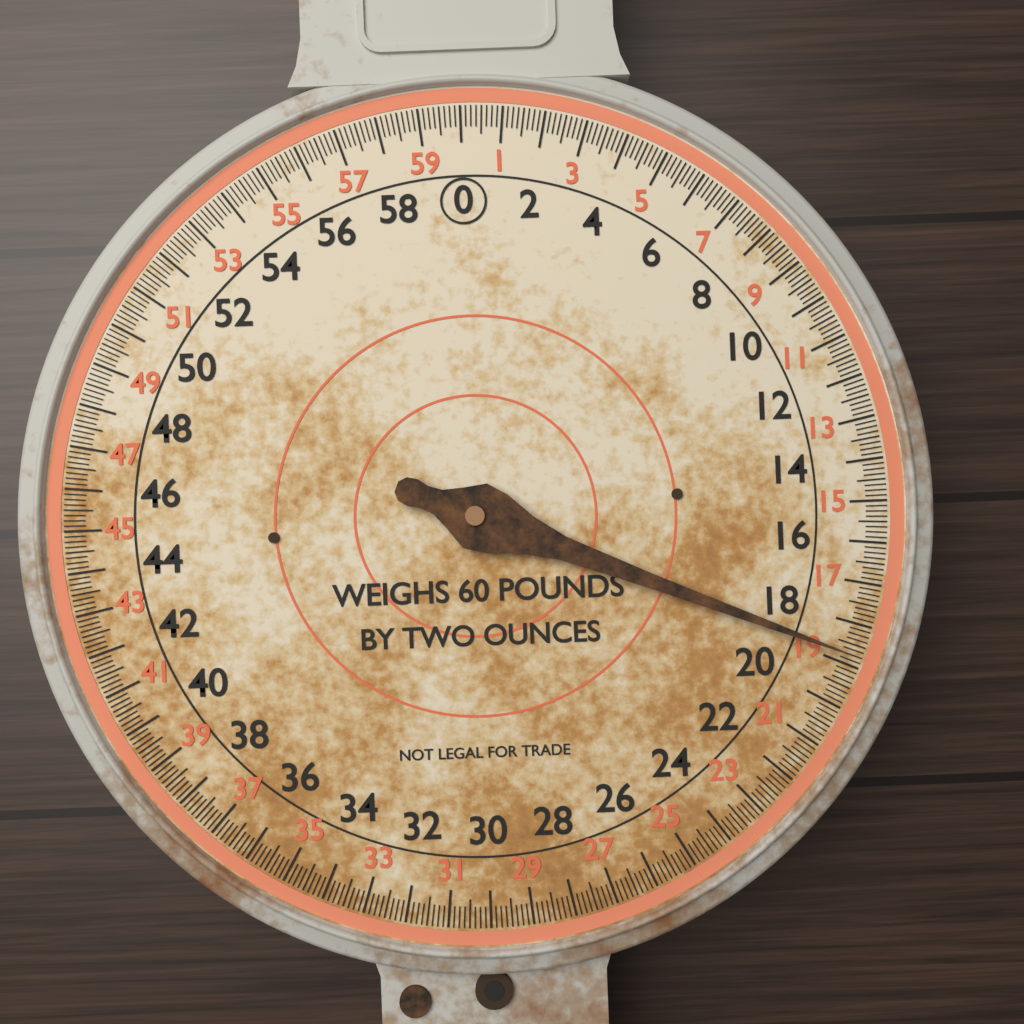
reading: 18.750 lb
